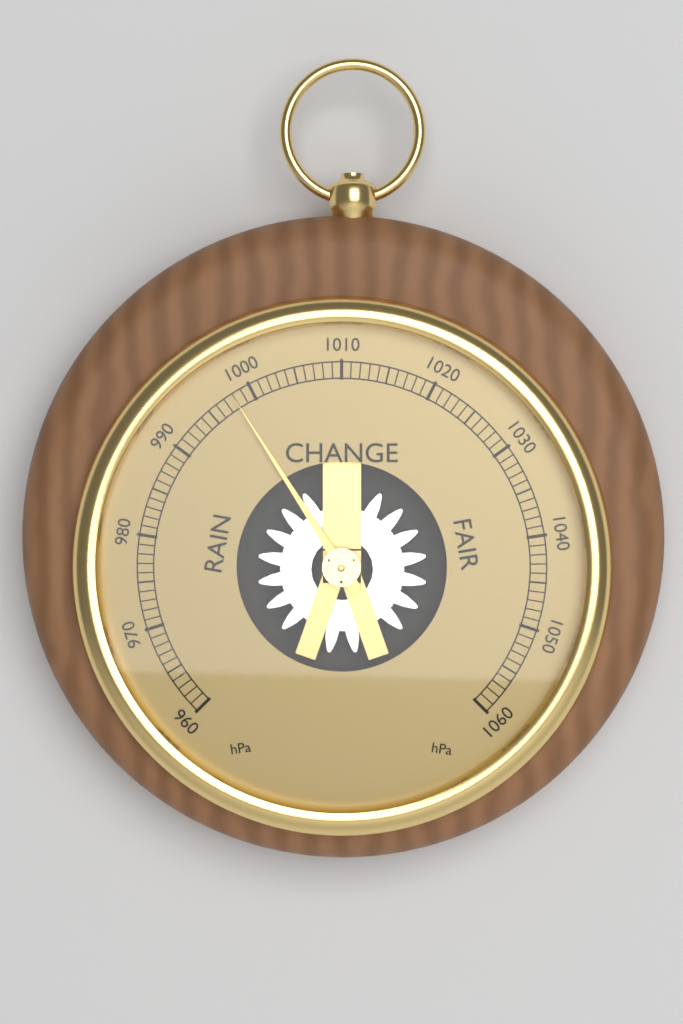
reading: 998 hPa
